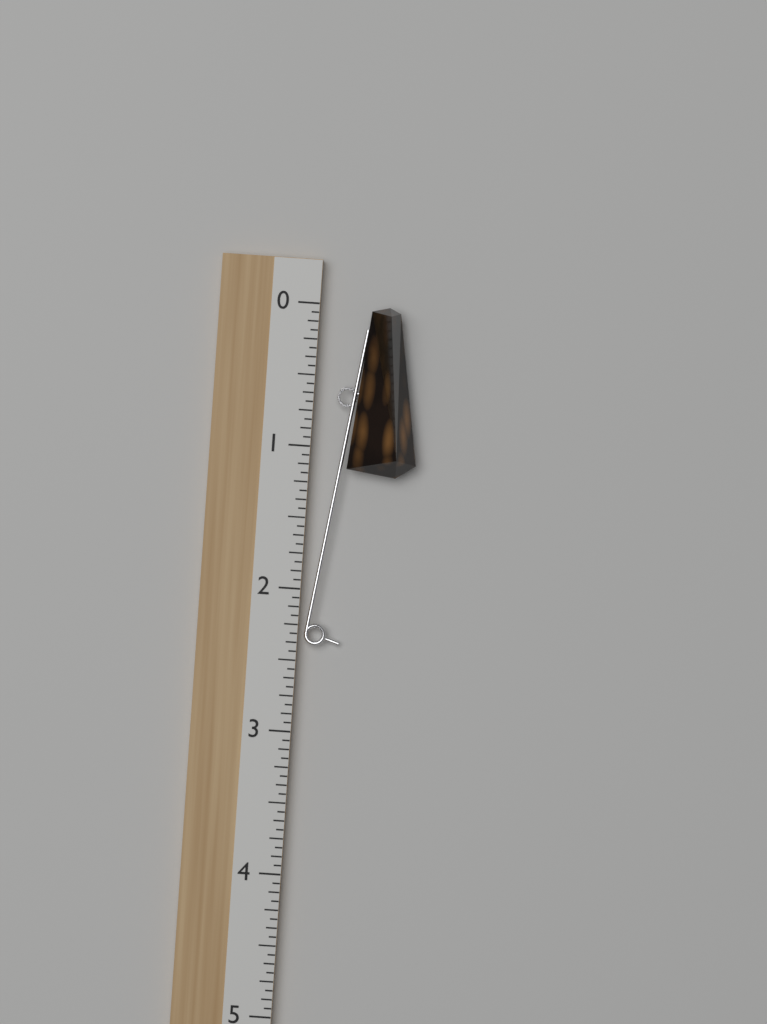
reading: 1.1875 (no unit)
